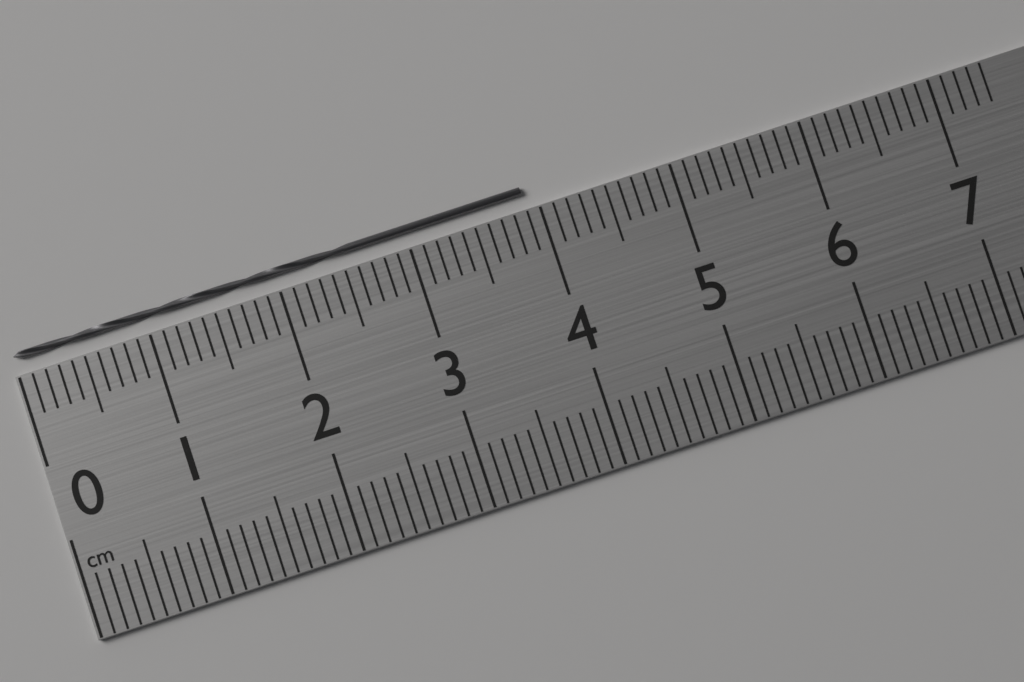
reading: 3.9 cm
